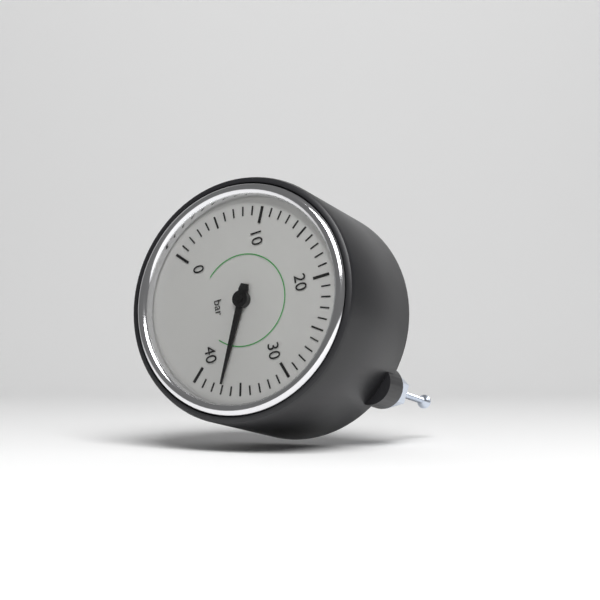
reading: 37 bar
